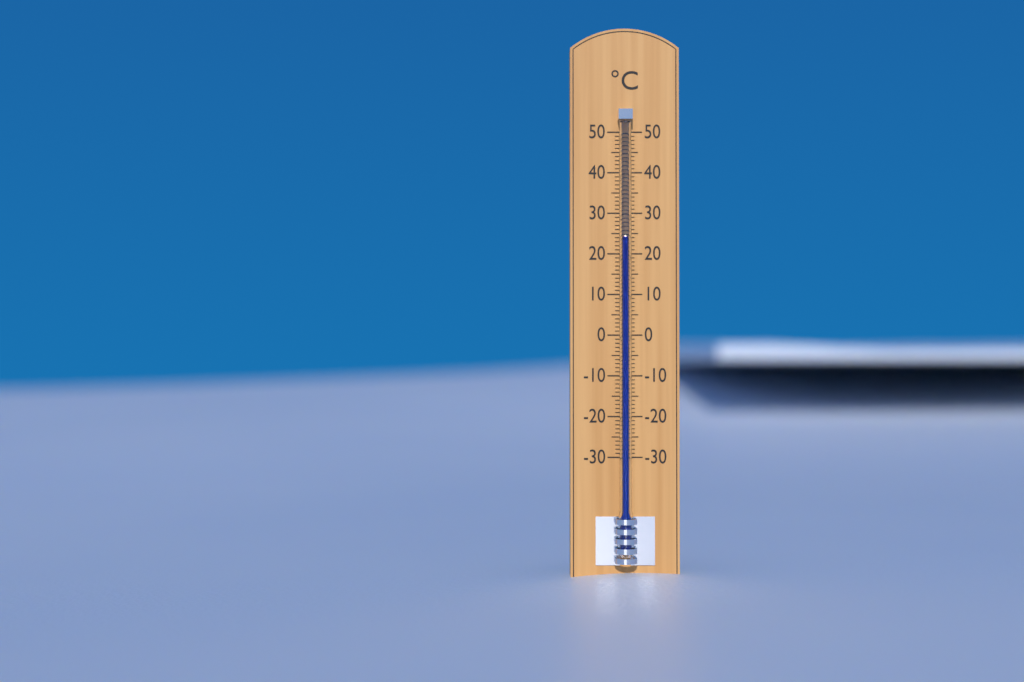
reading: 24 °C
